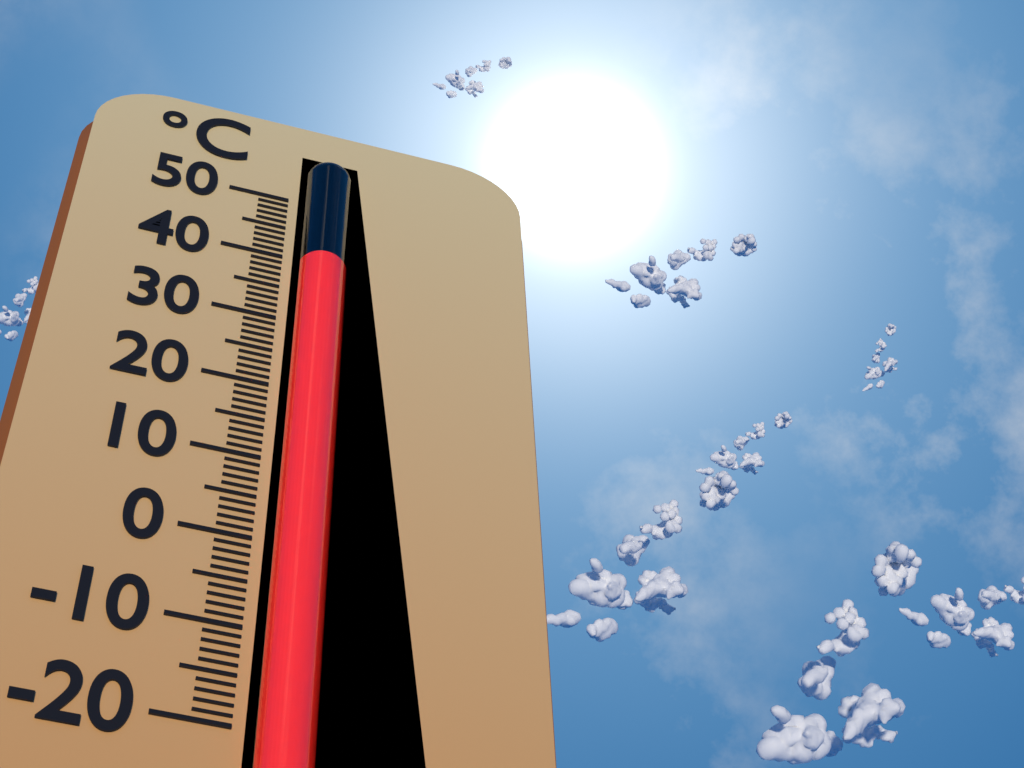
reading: 40 °C
